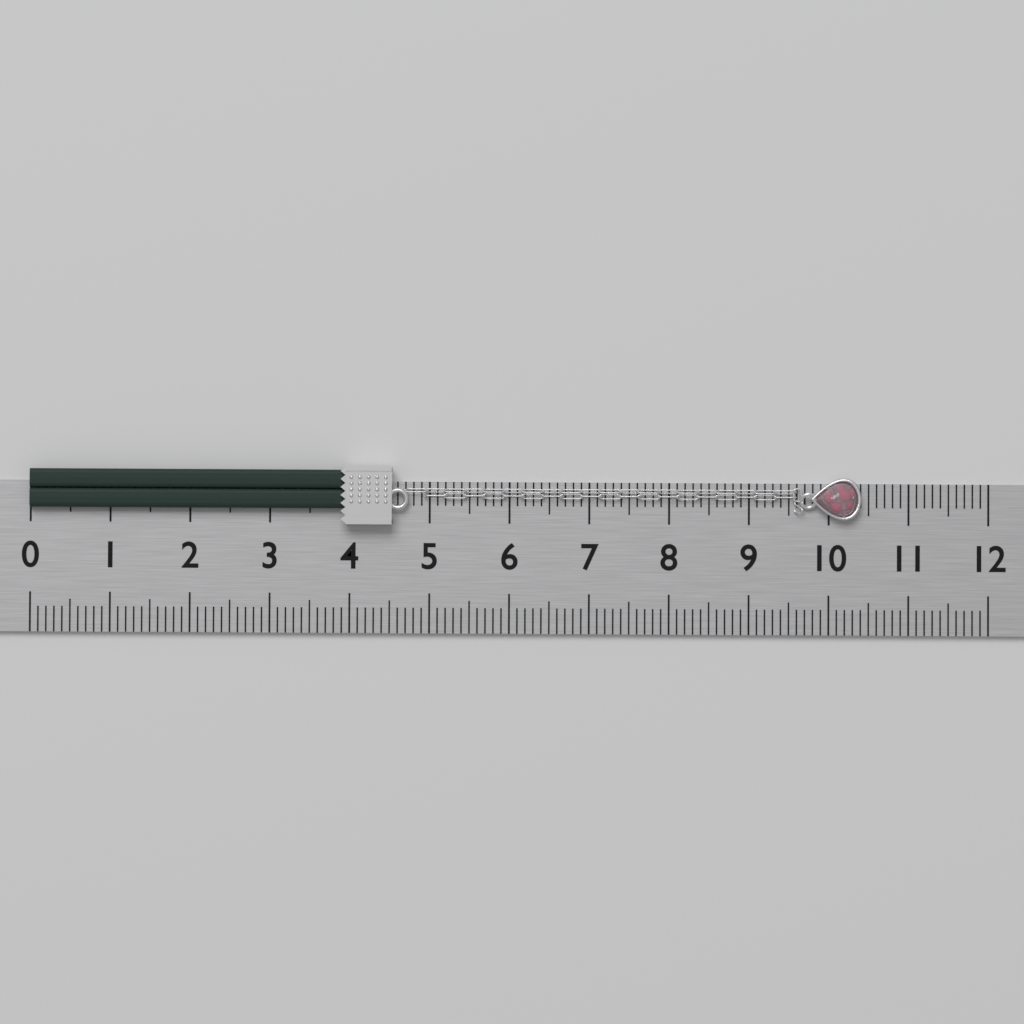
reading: 10.4 (no unit)
